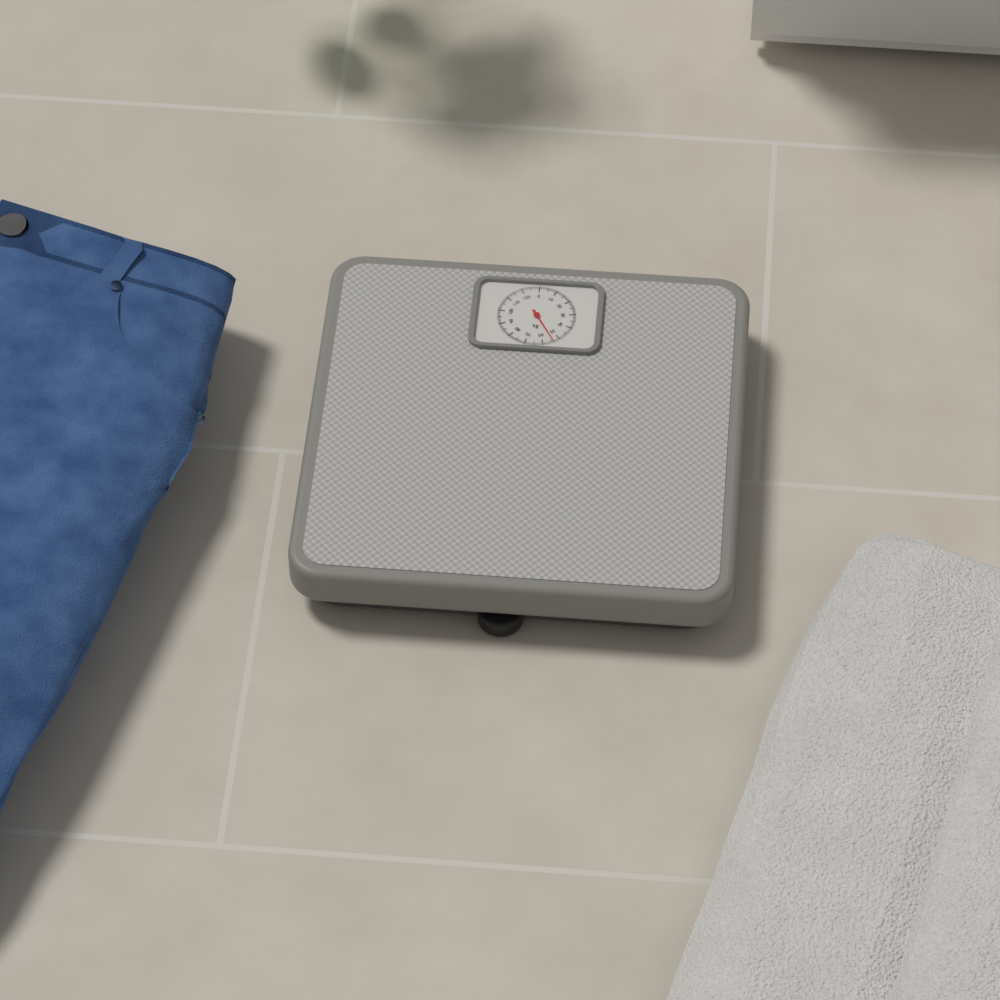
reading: 54 kg
